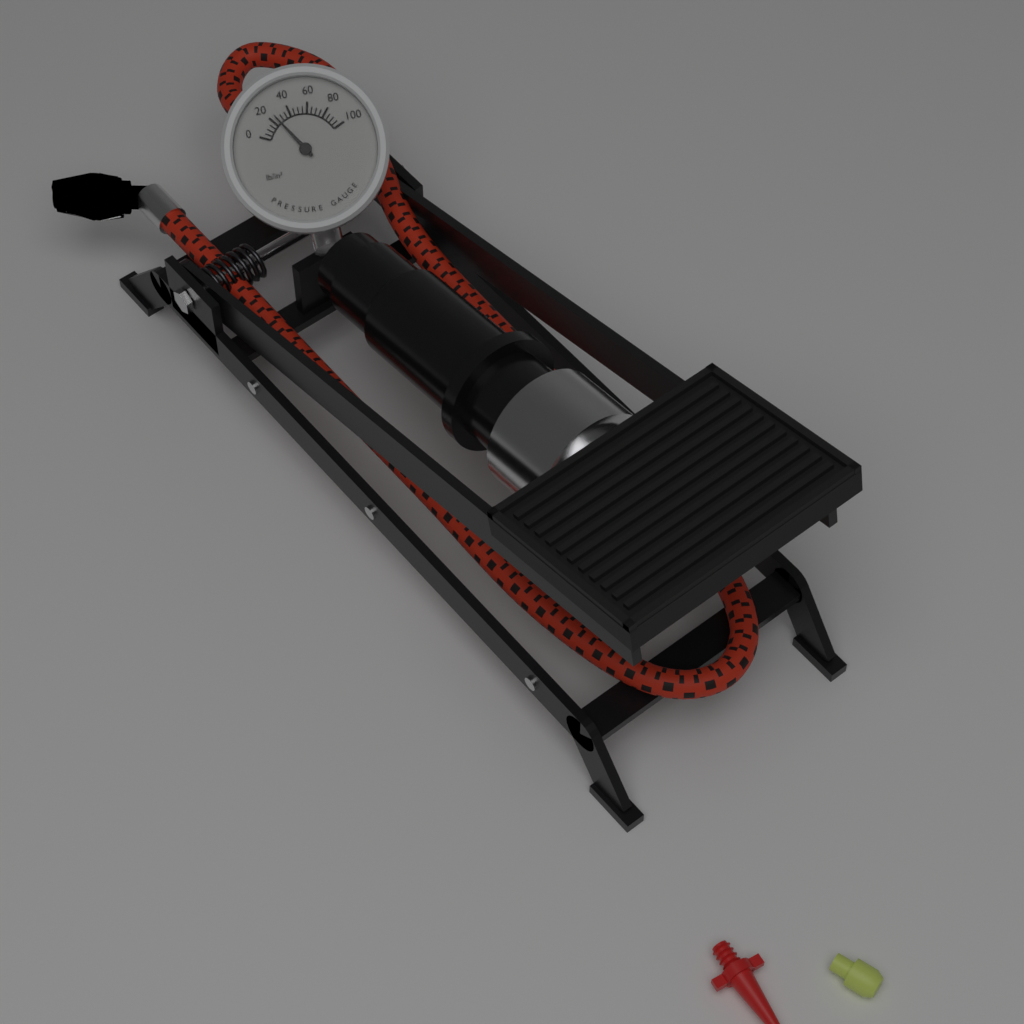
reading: 25 lb/in²
